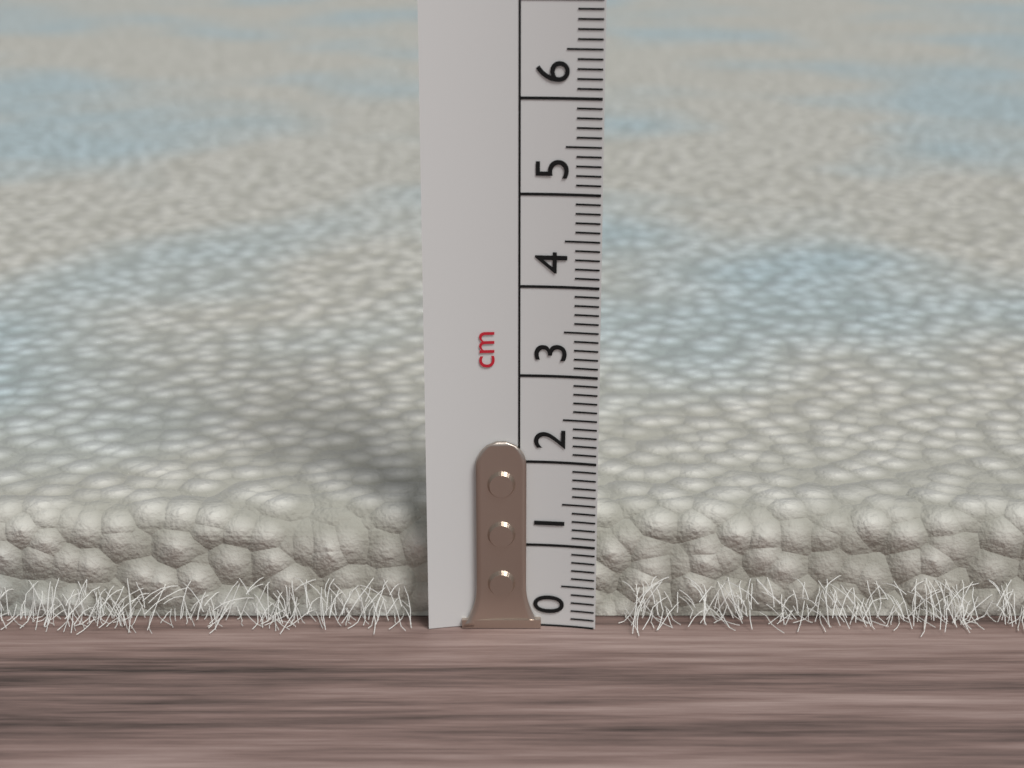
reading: 1.3 cm
